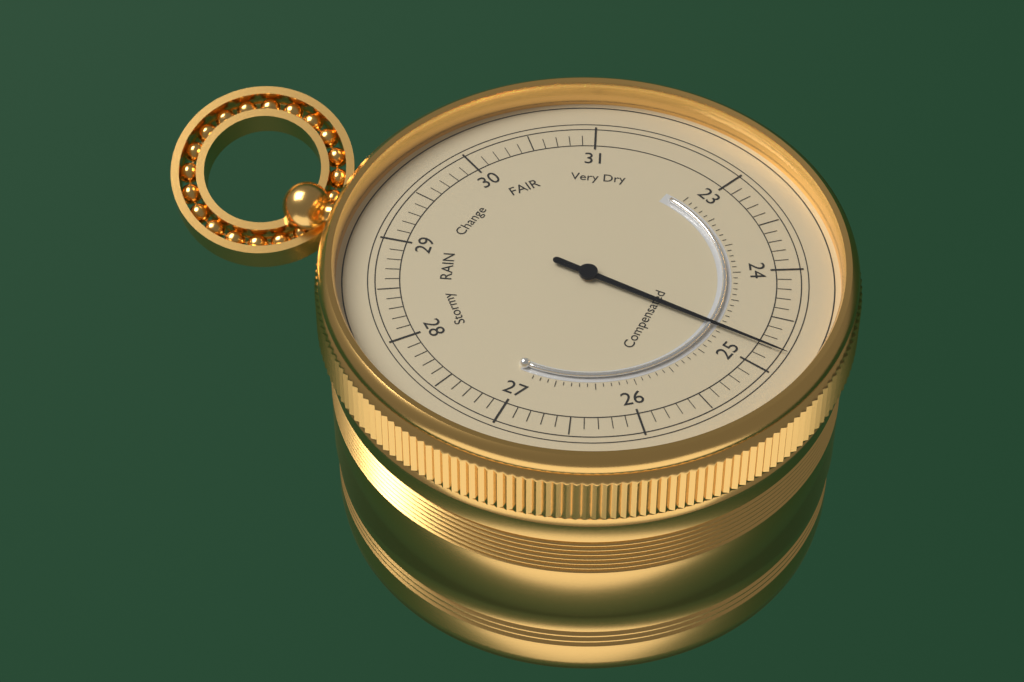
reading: 24.8 (no unit)
